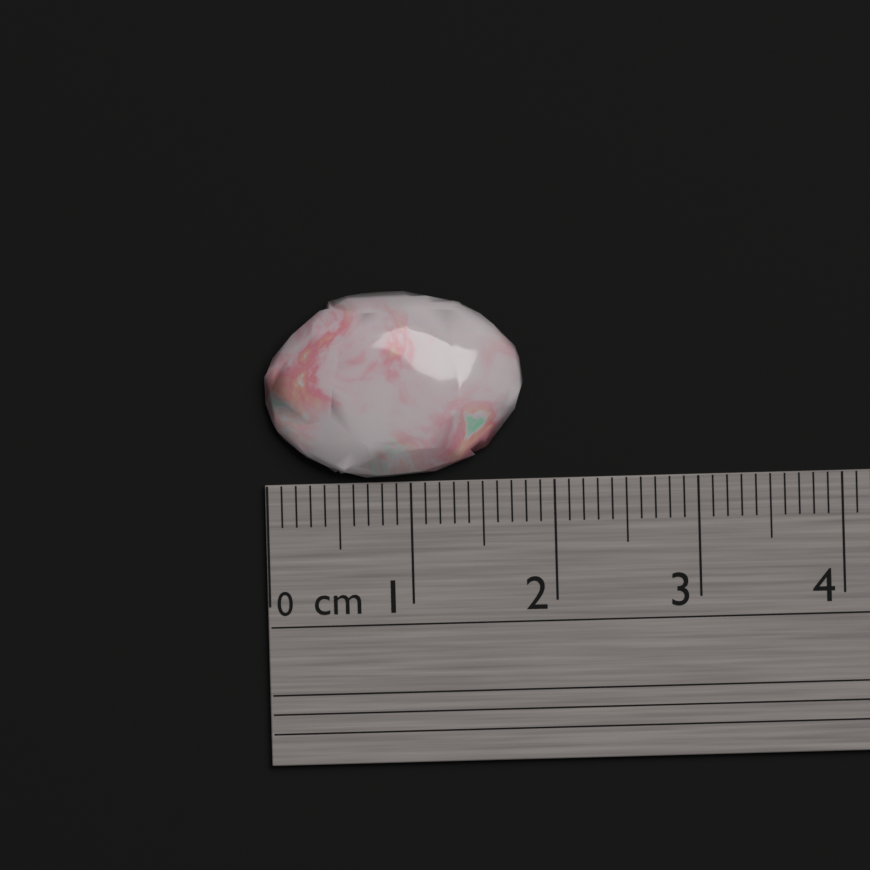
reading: 1.8 cm
